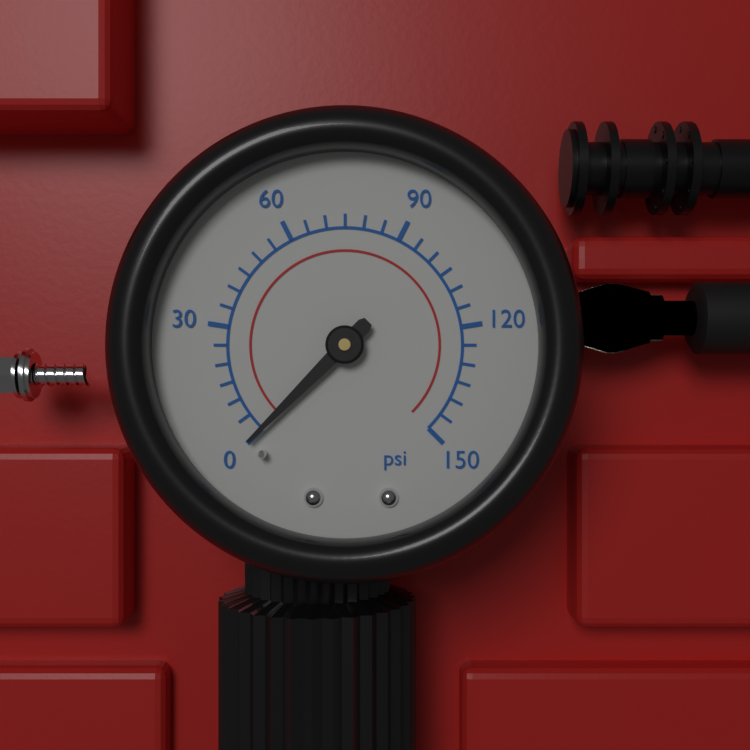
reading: 0 psi
